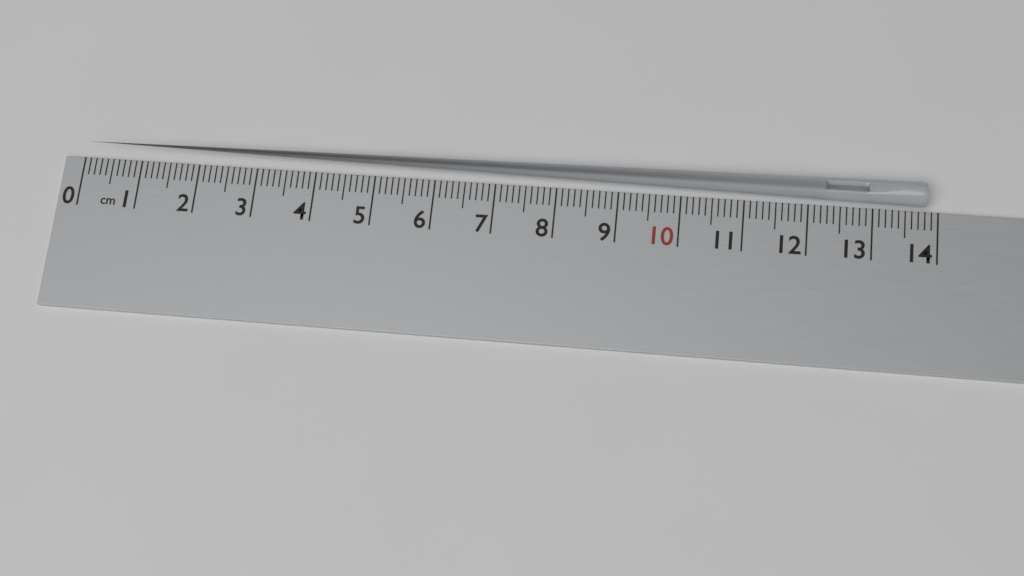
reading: 13.8 cm
